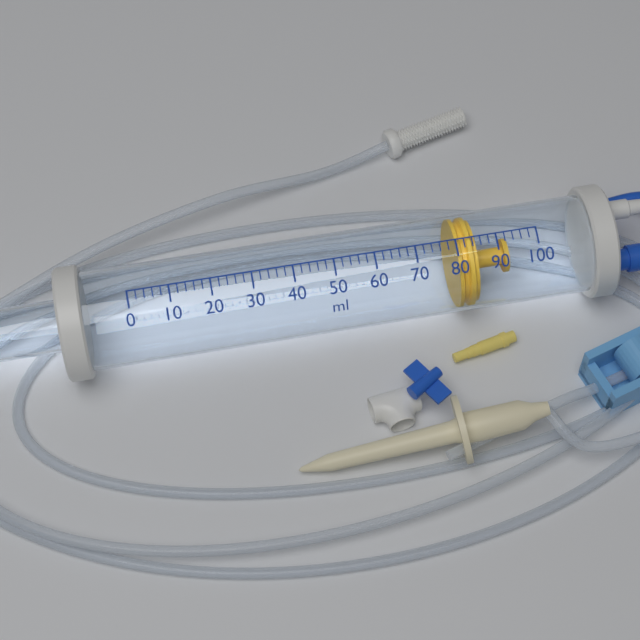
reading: 80 ml
